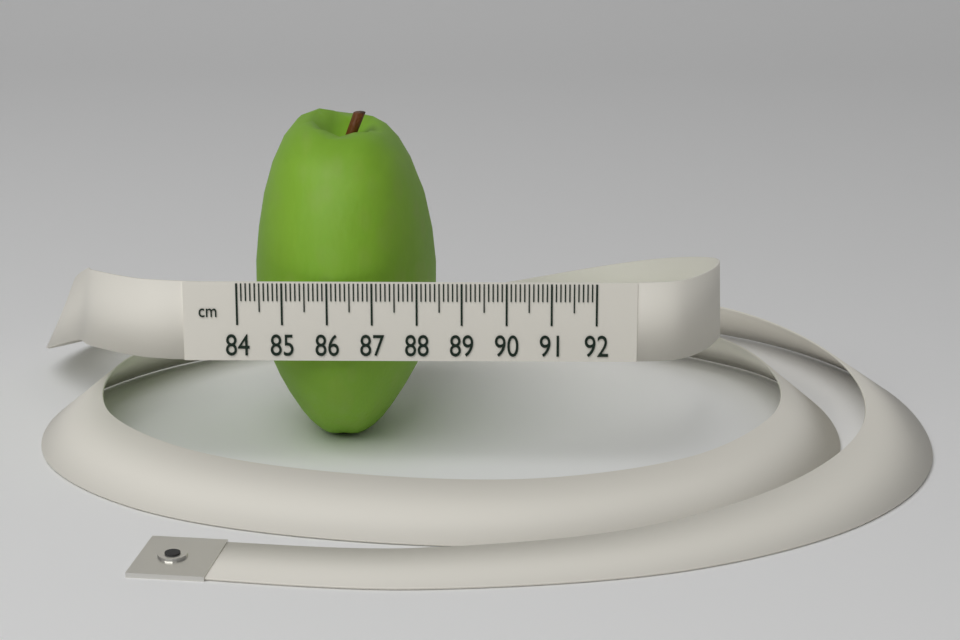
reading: 88.3 cm
